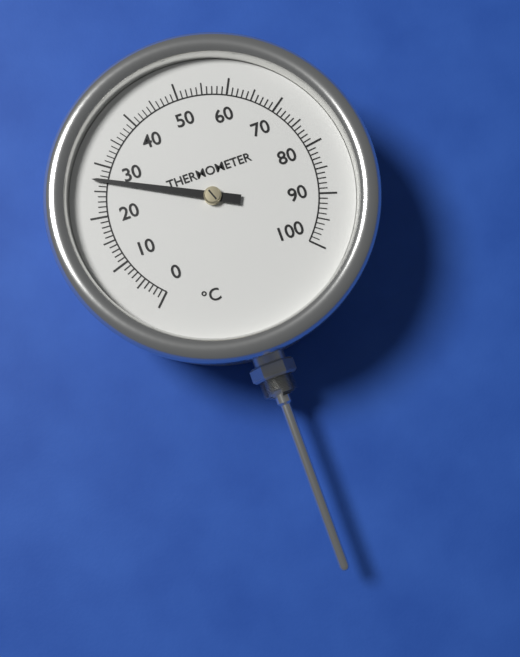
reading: 27 °C
